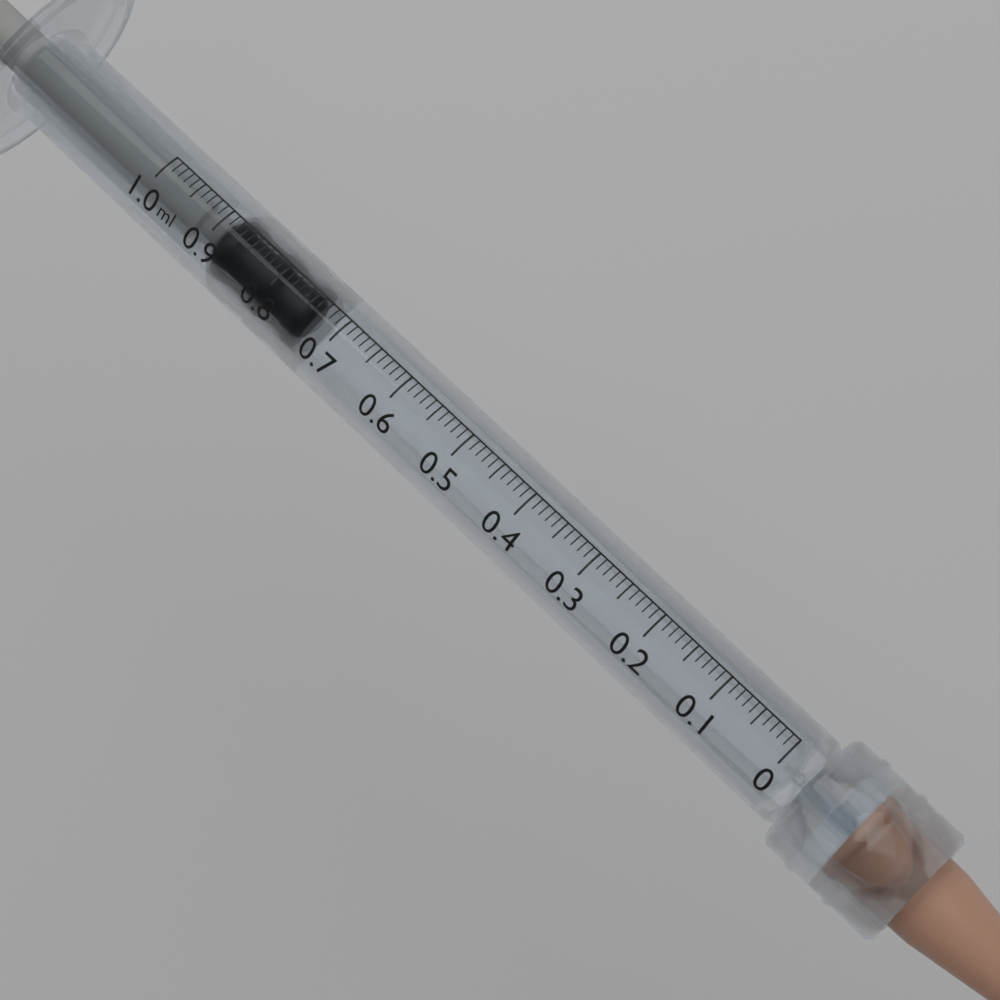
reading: 0.74 ml
